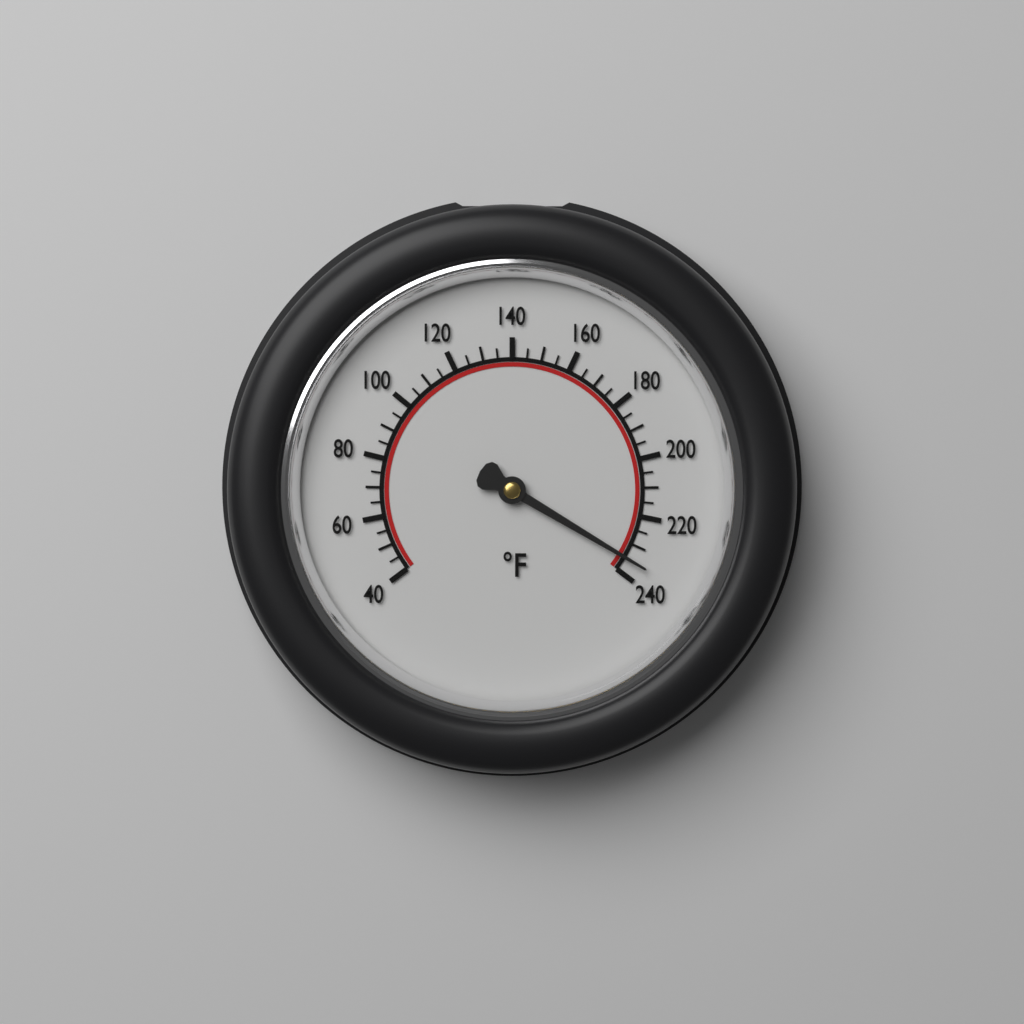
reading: 235 °F
